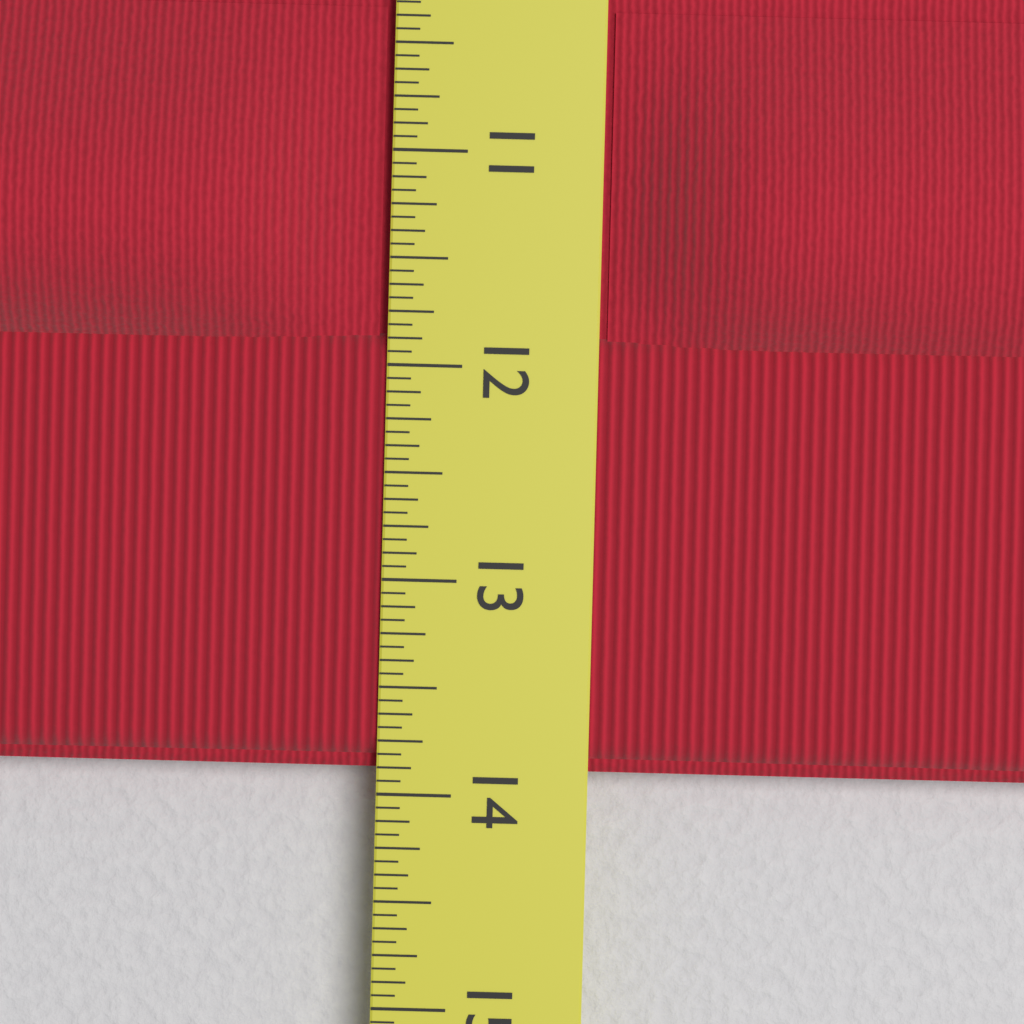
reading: 13.8750 in
